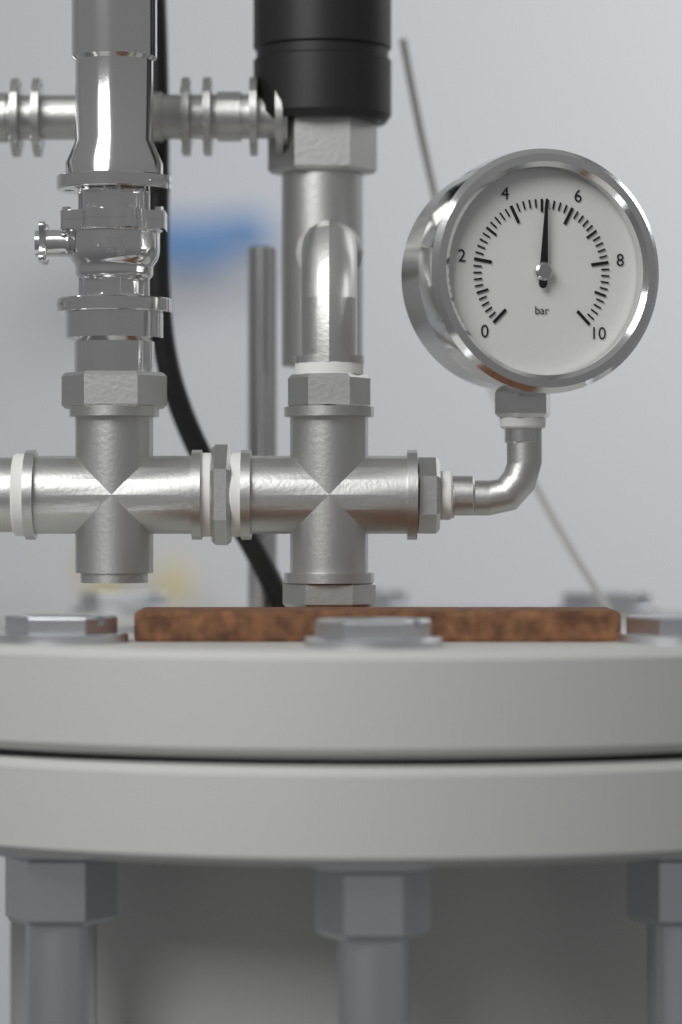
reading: 5.1 bar
